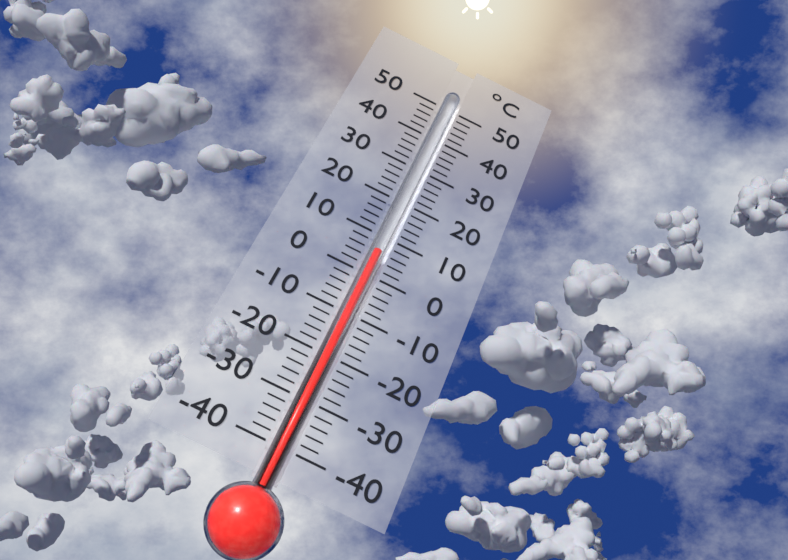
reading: 6 °C
